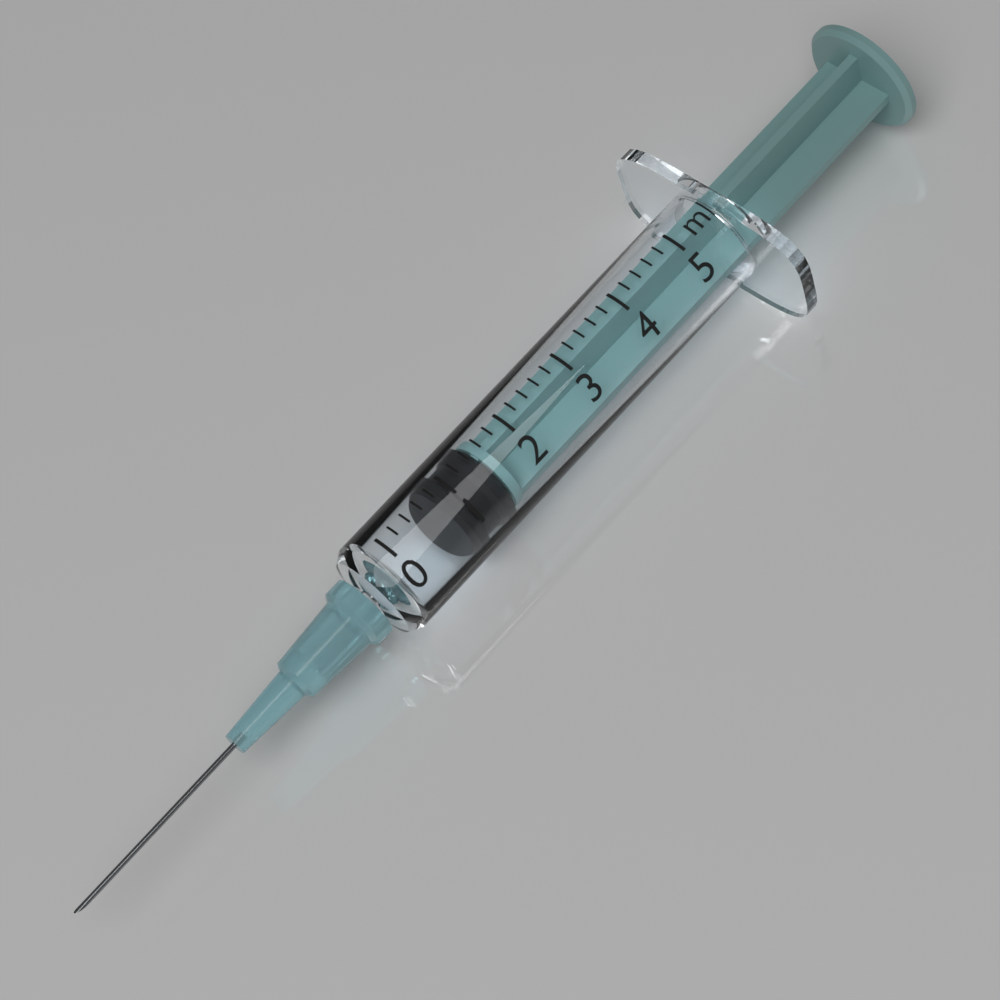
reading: 0.8 ml
